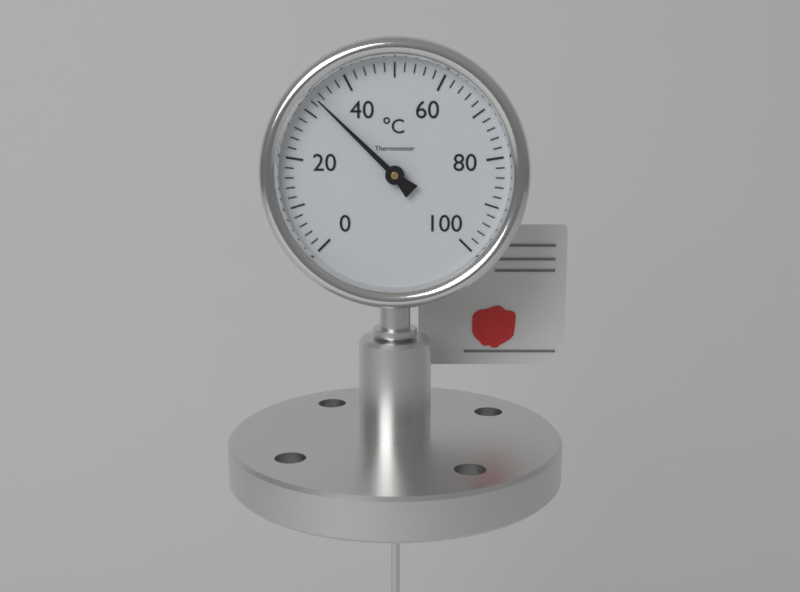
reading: 33 °C
